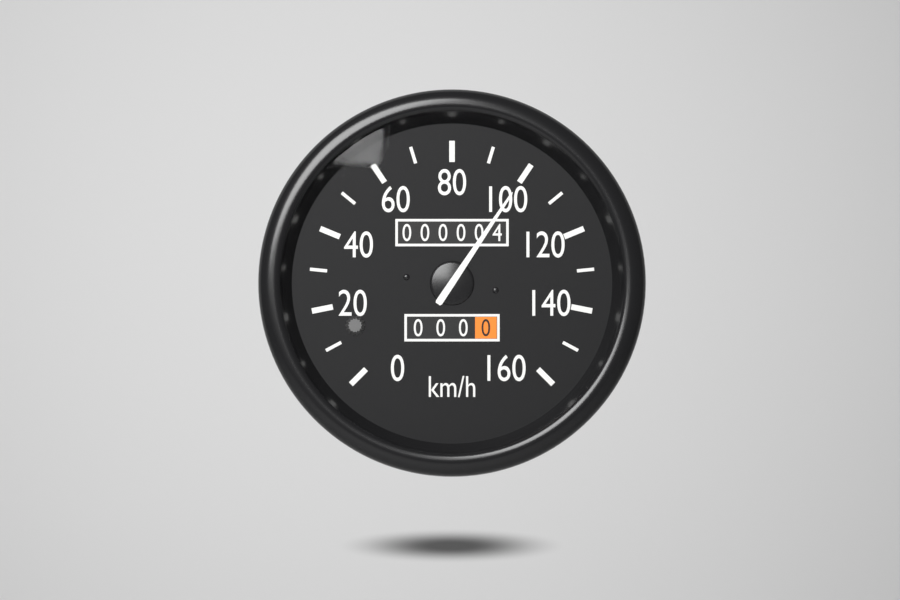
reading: 100 km/h
